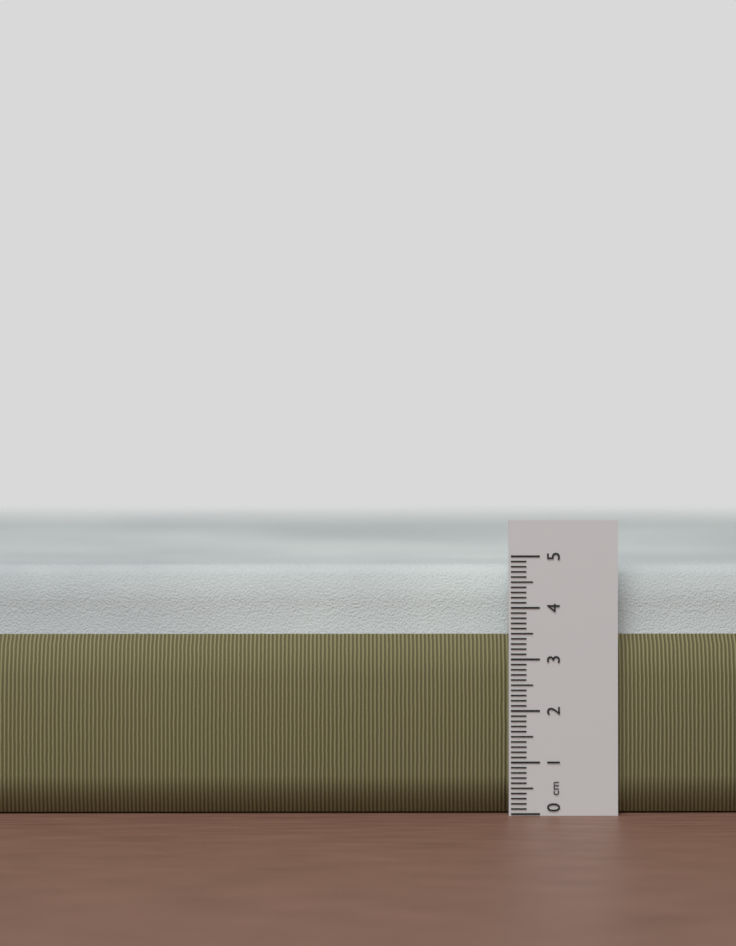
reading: 4.8 cm
